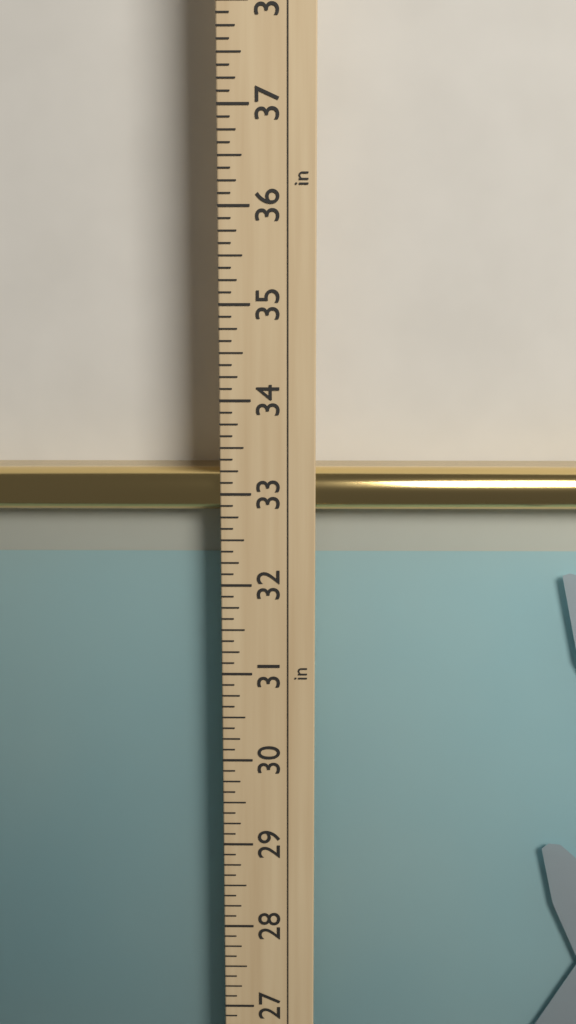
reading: 33.250 in
